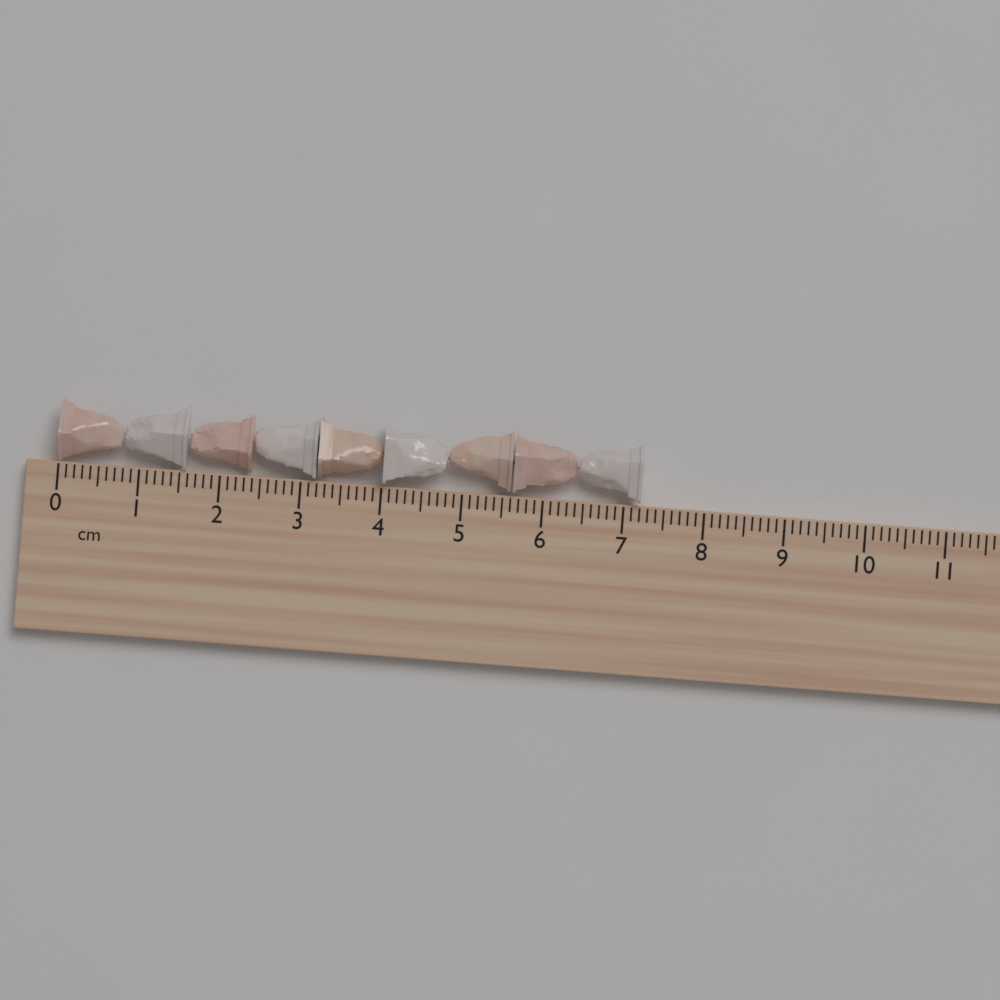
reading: 7.2 cm
